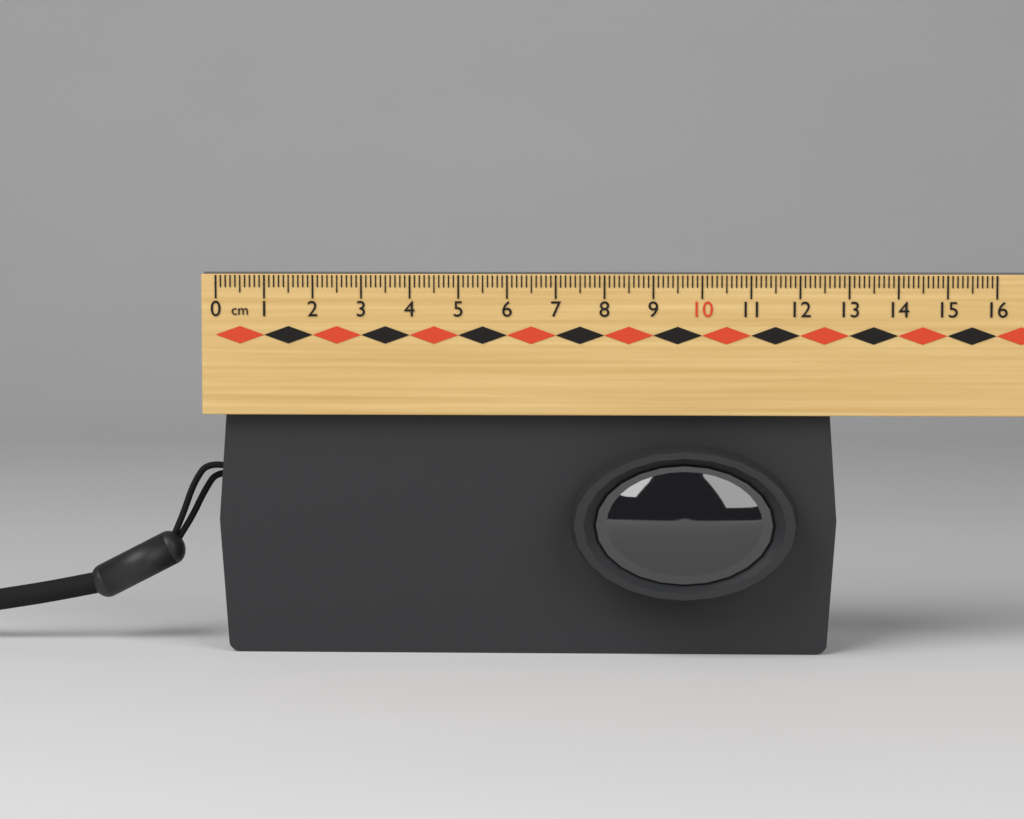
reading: 12.8 cm
